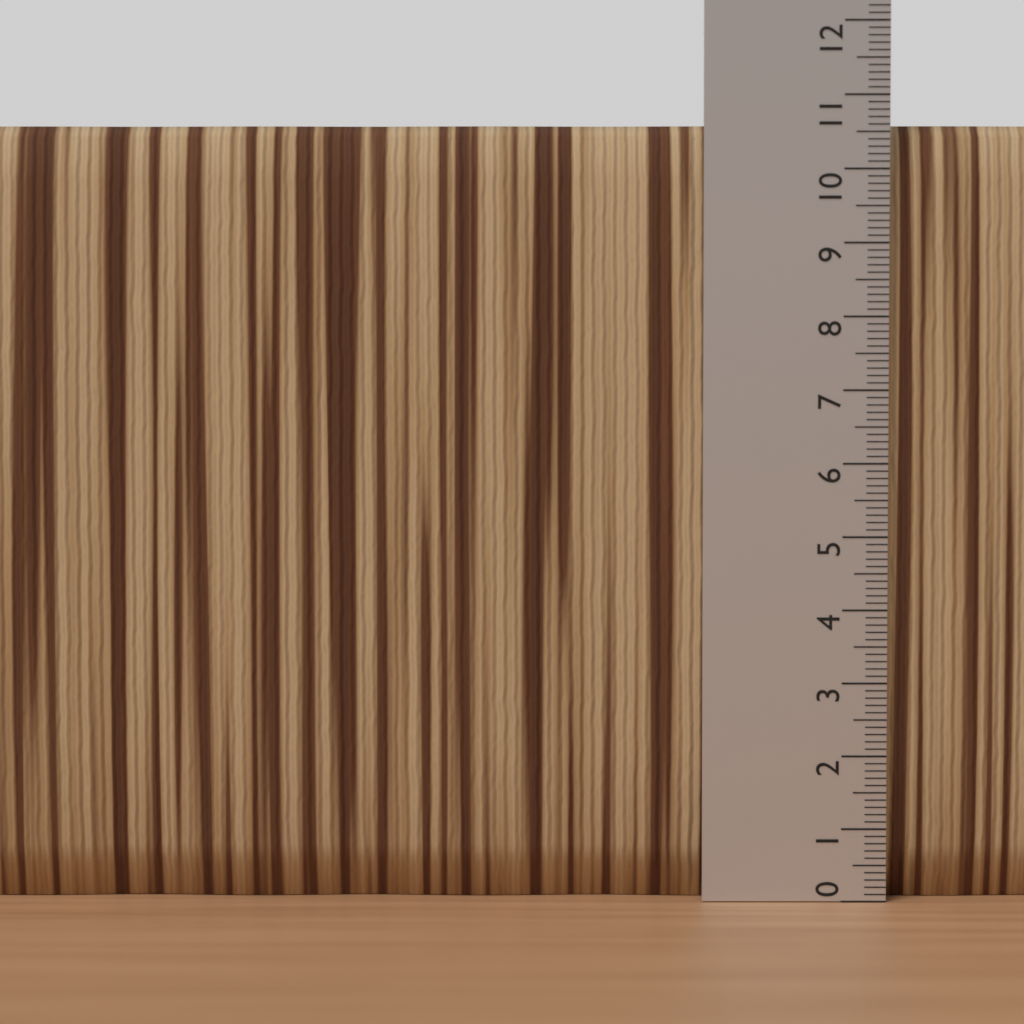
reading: 10.6 (no unit)
